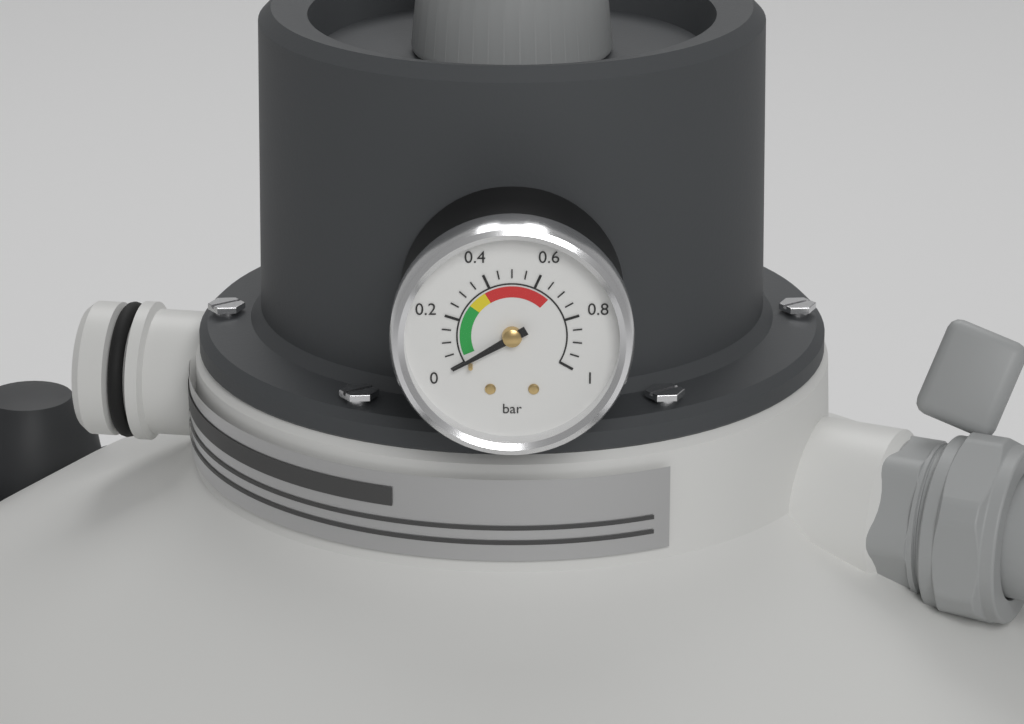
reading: 0.00 bar
